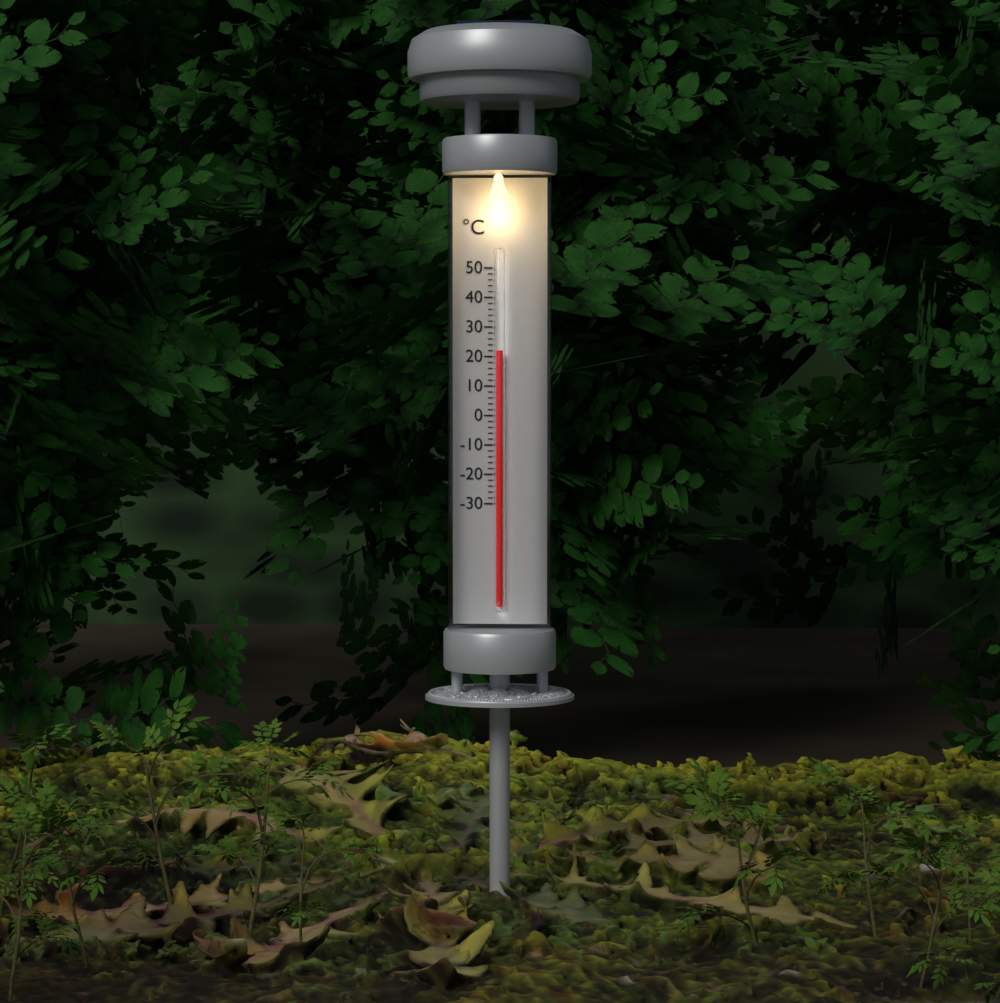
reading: 22 °C
